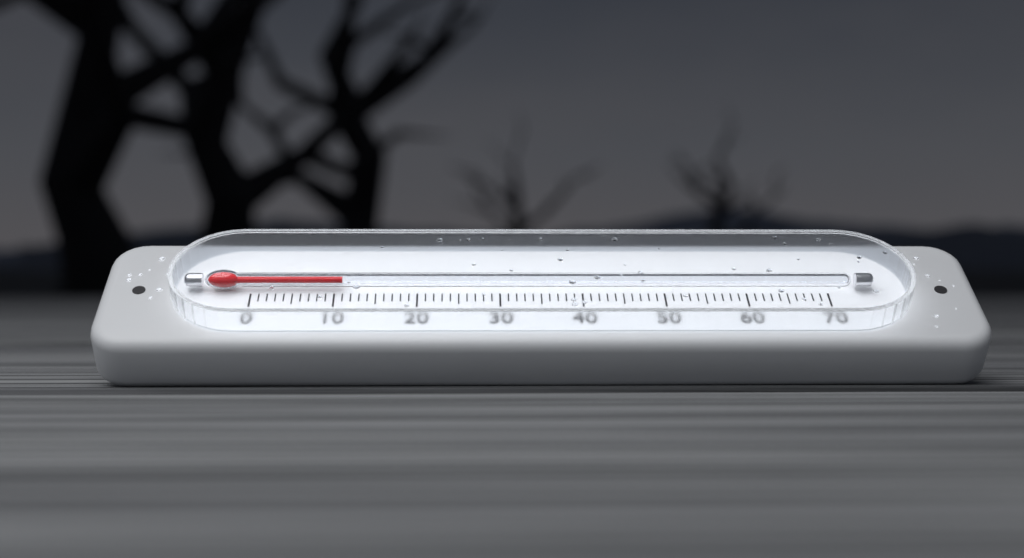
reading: 11 (no unit)
